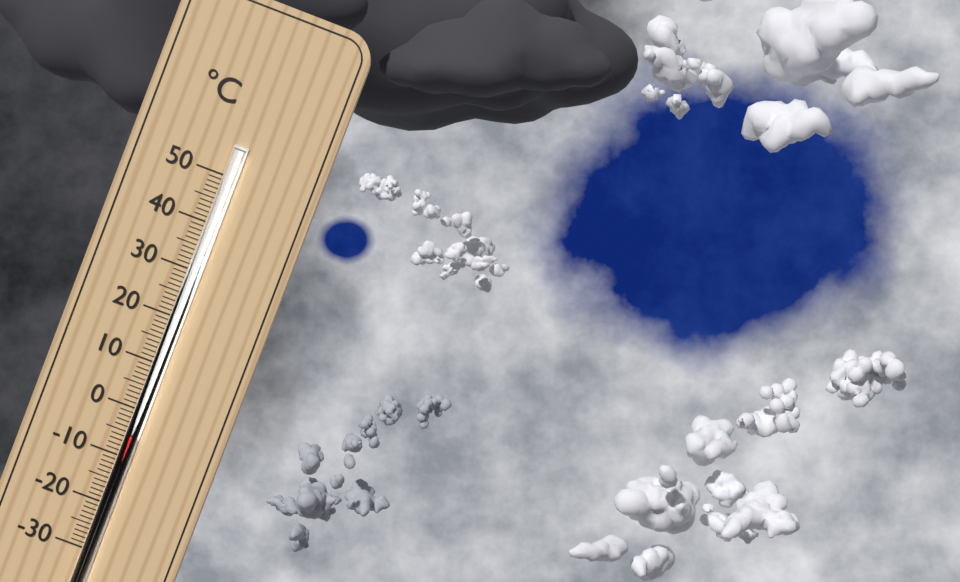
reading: -5 °C
